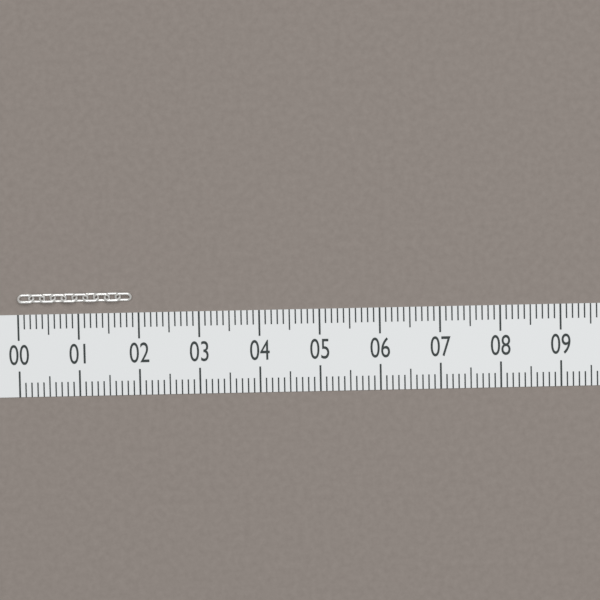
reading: 1.9 (no unit)
